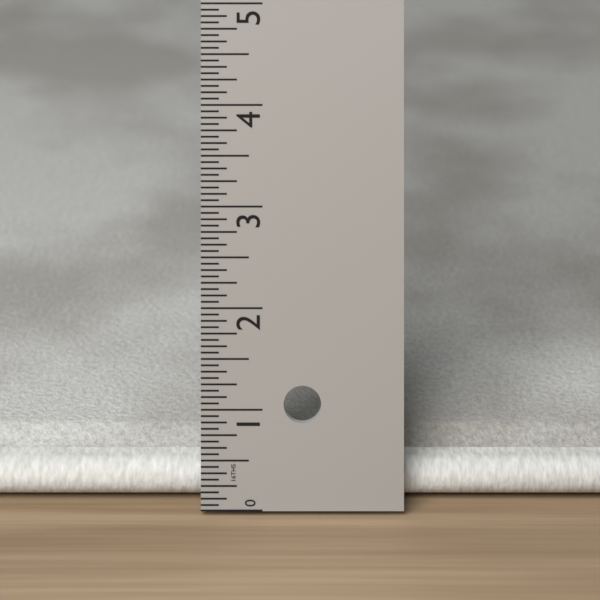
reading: 0.5000 in
